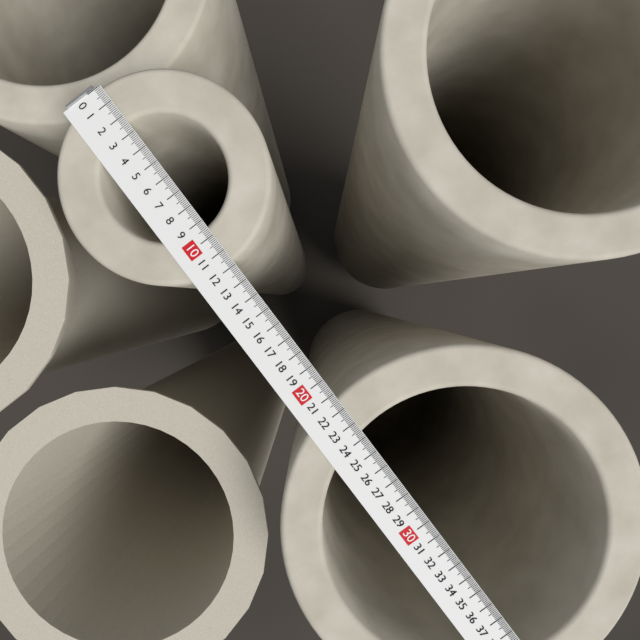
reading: 11.8 (no unit)
